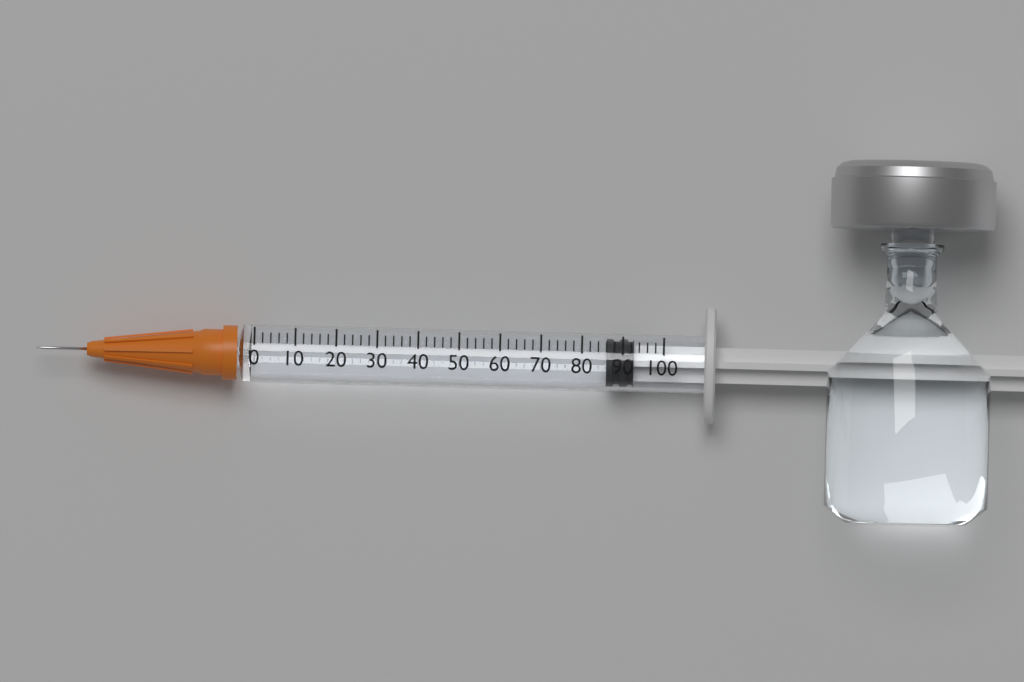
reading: 86 (no unit)
